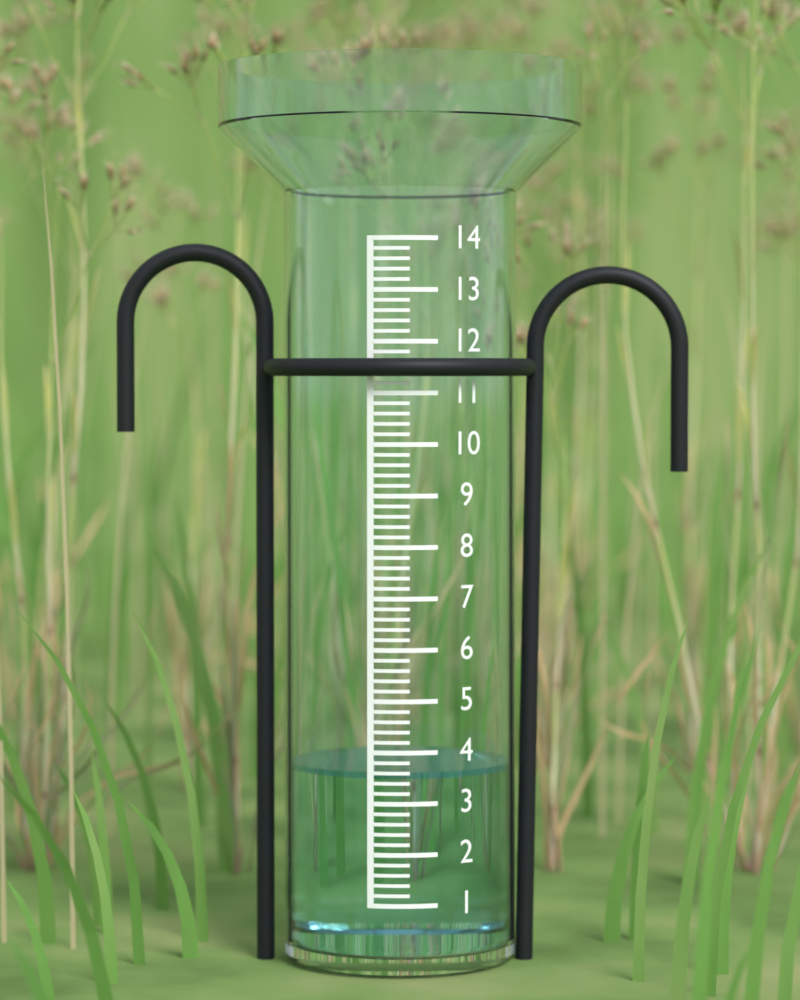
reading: 3.6 (no unit)
